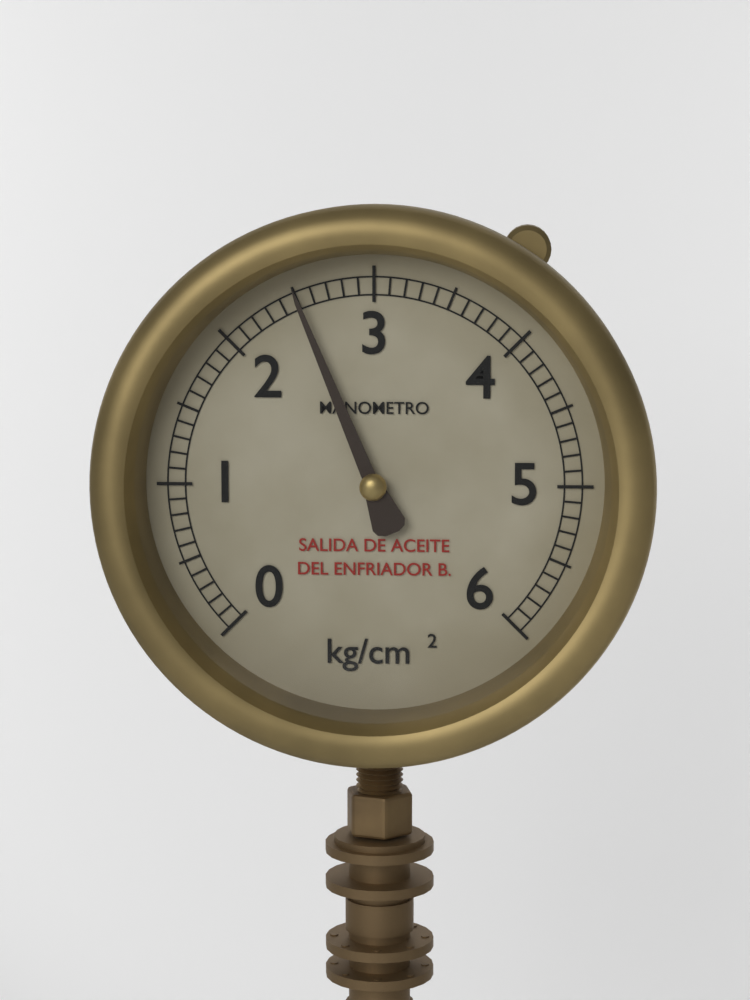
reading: 2.5 kg/cm²
